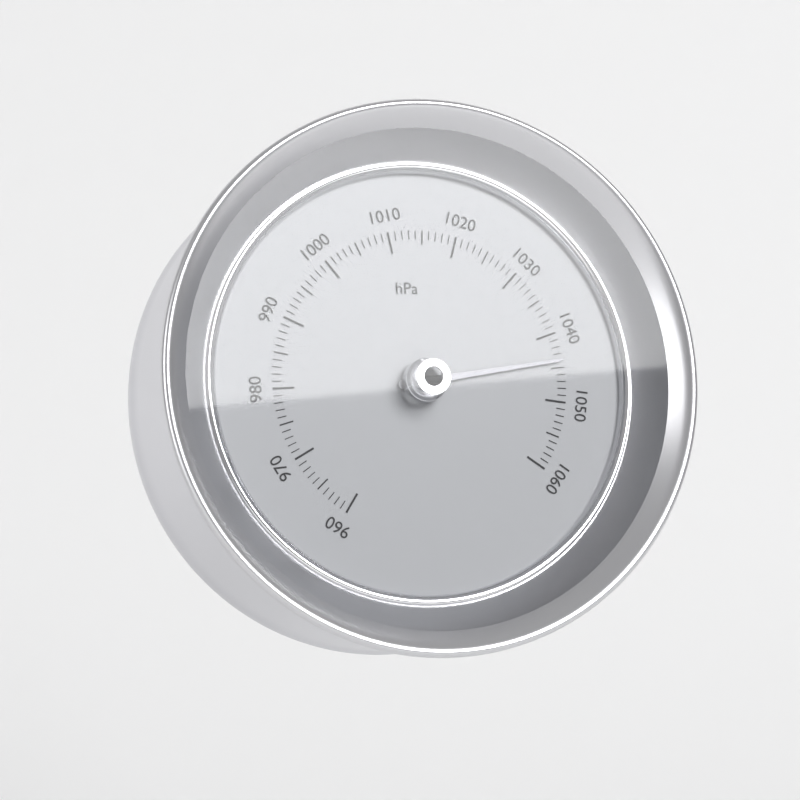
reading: 1044 hPa
